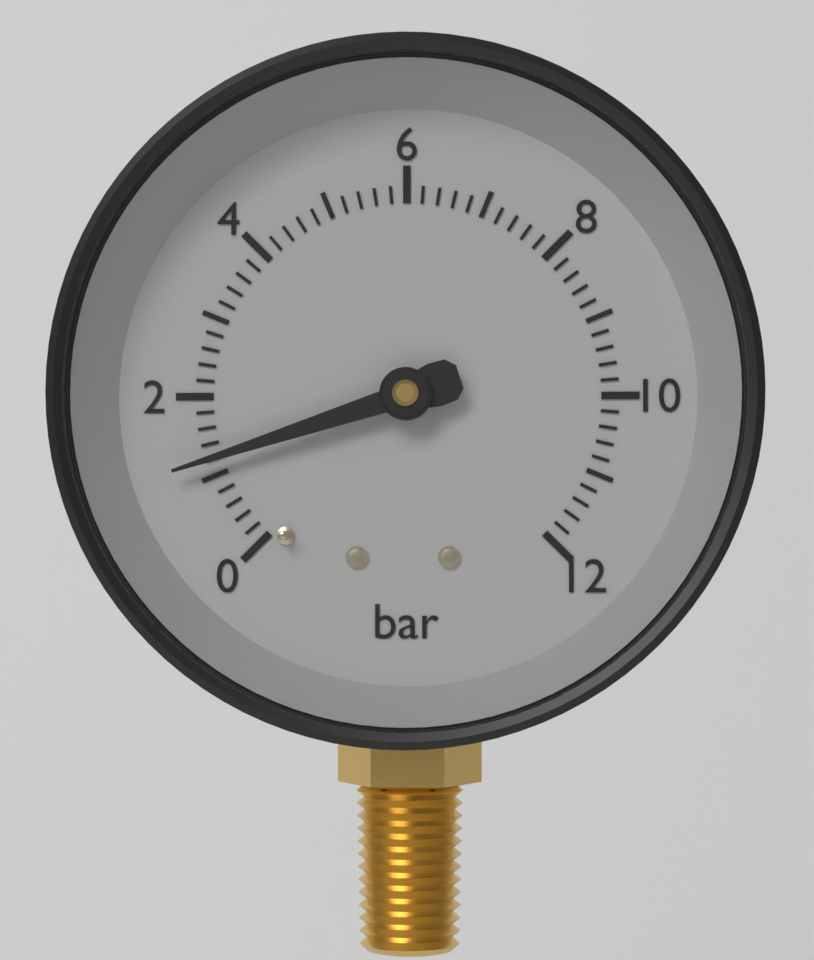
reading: 1.2 bar
